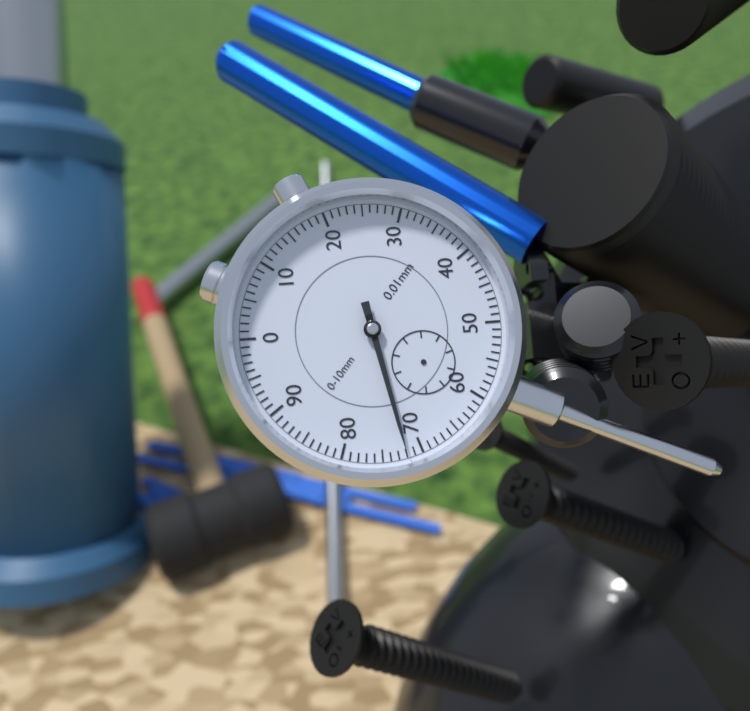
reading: 0.72 mm
